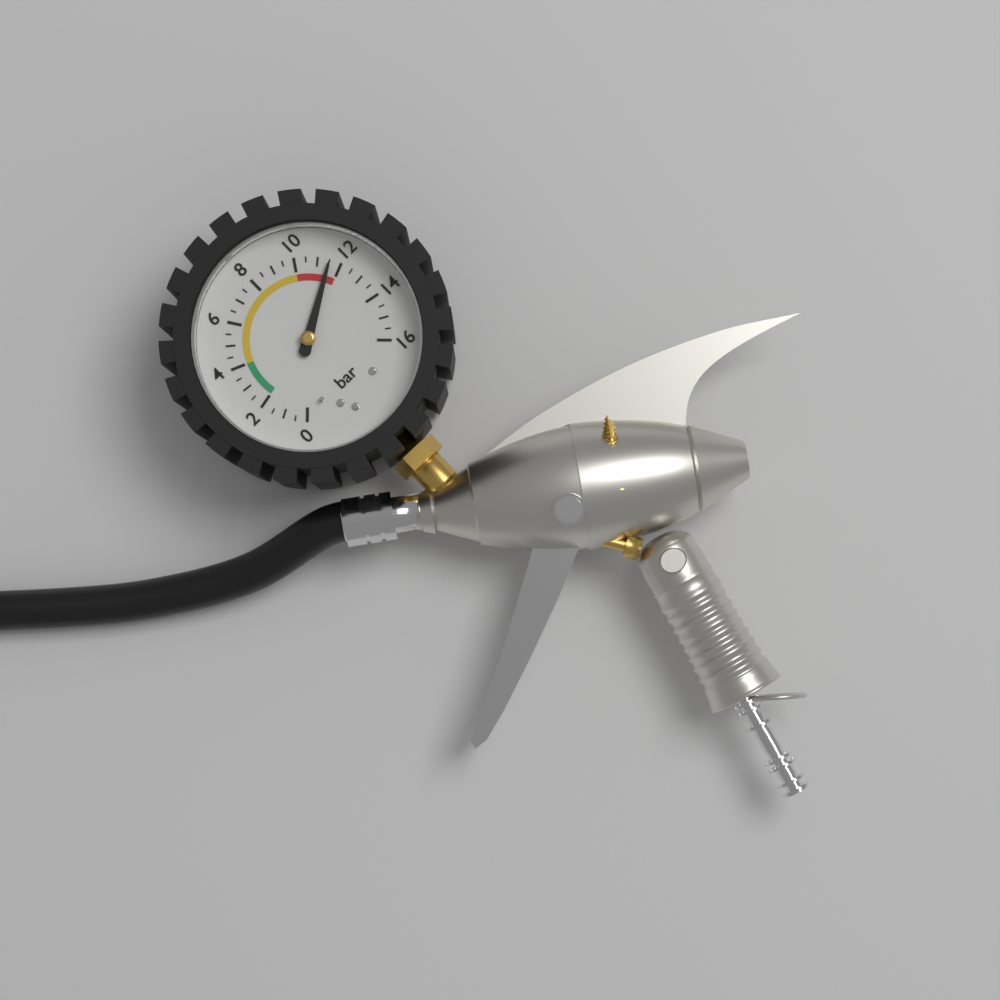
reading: 11.5 bar
